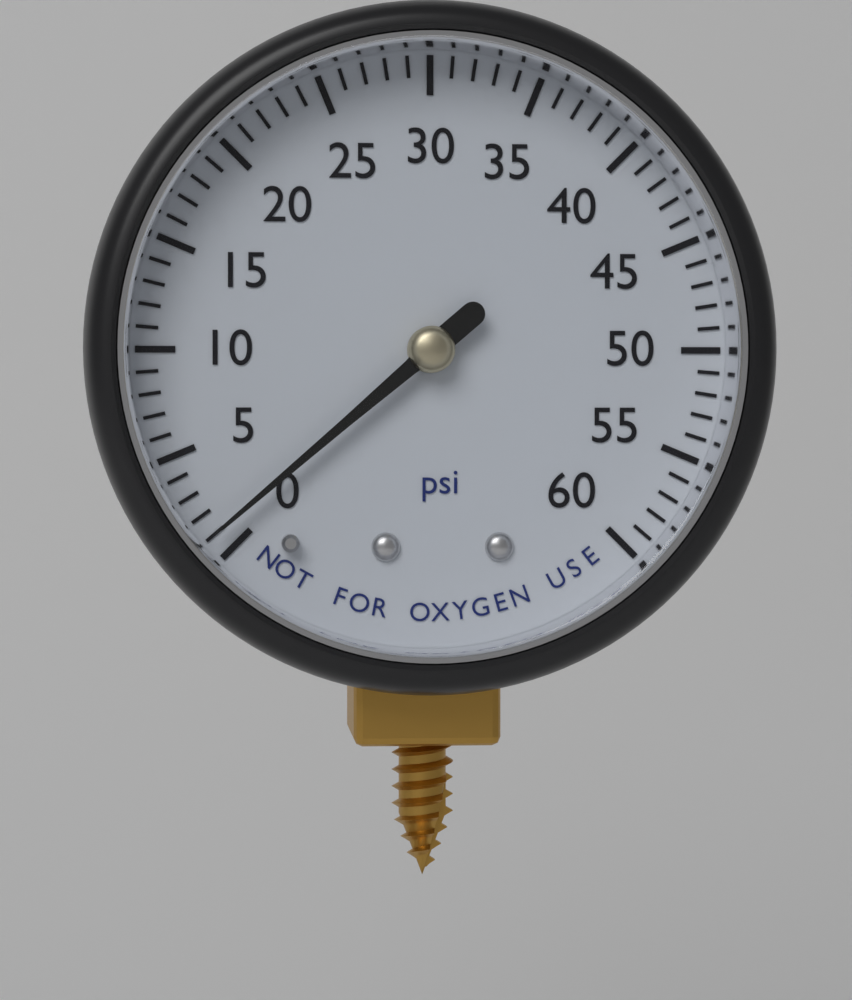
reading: 1 psi
